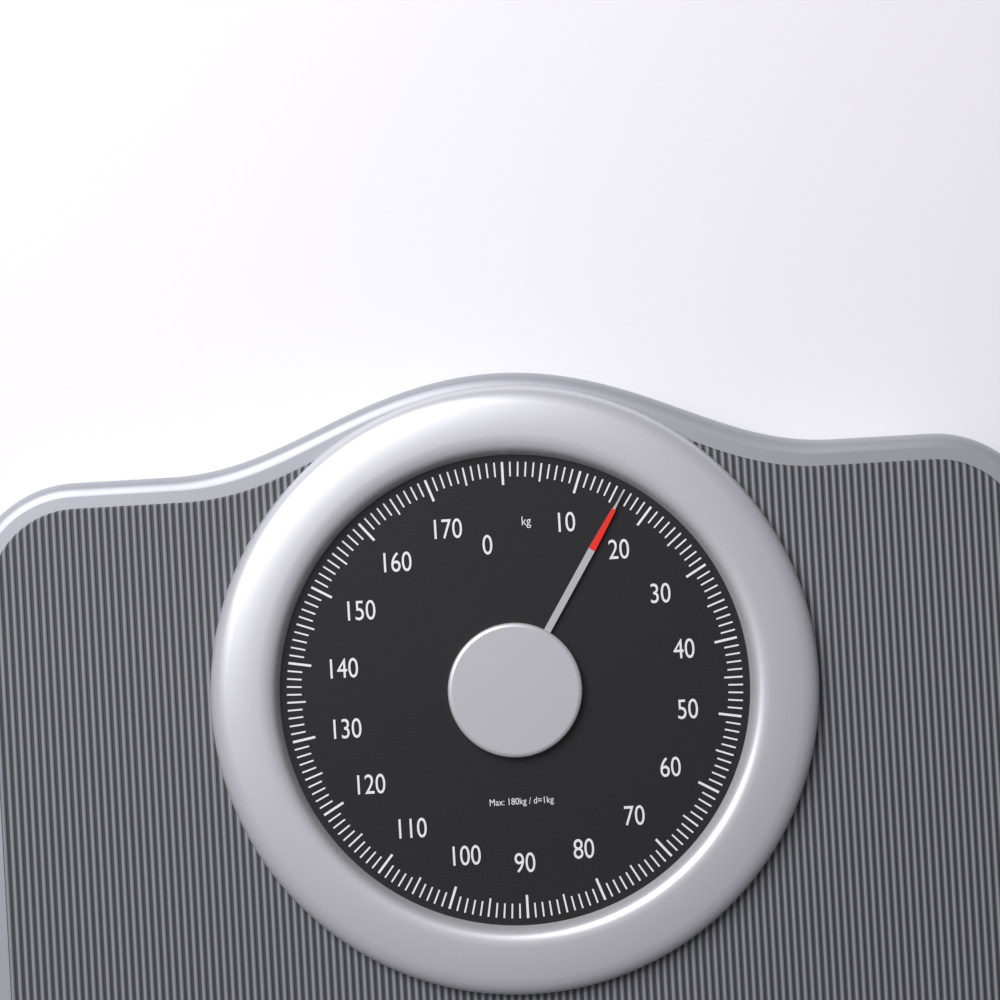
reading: 16 kg
